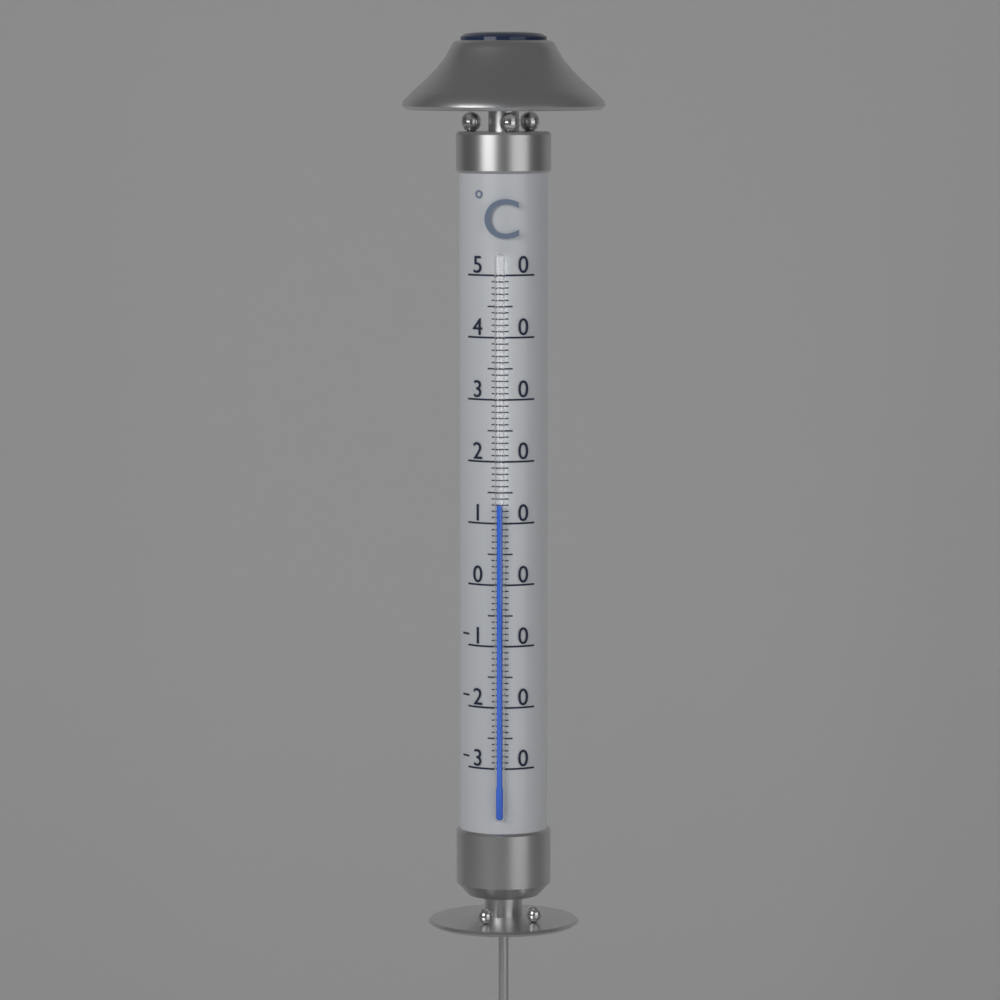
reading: 13 °C
